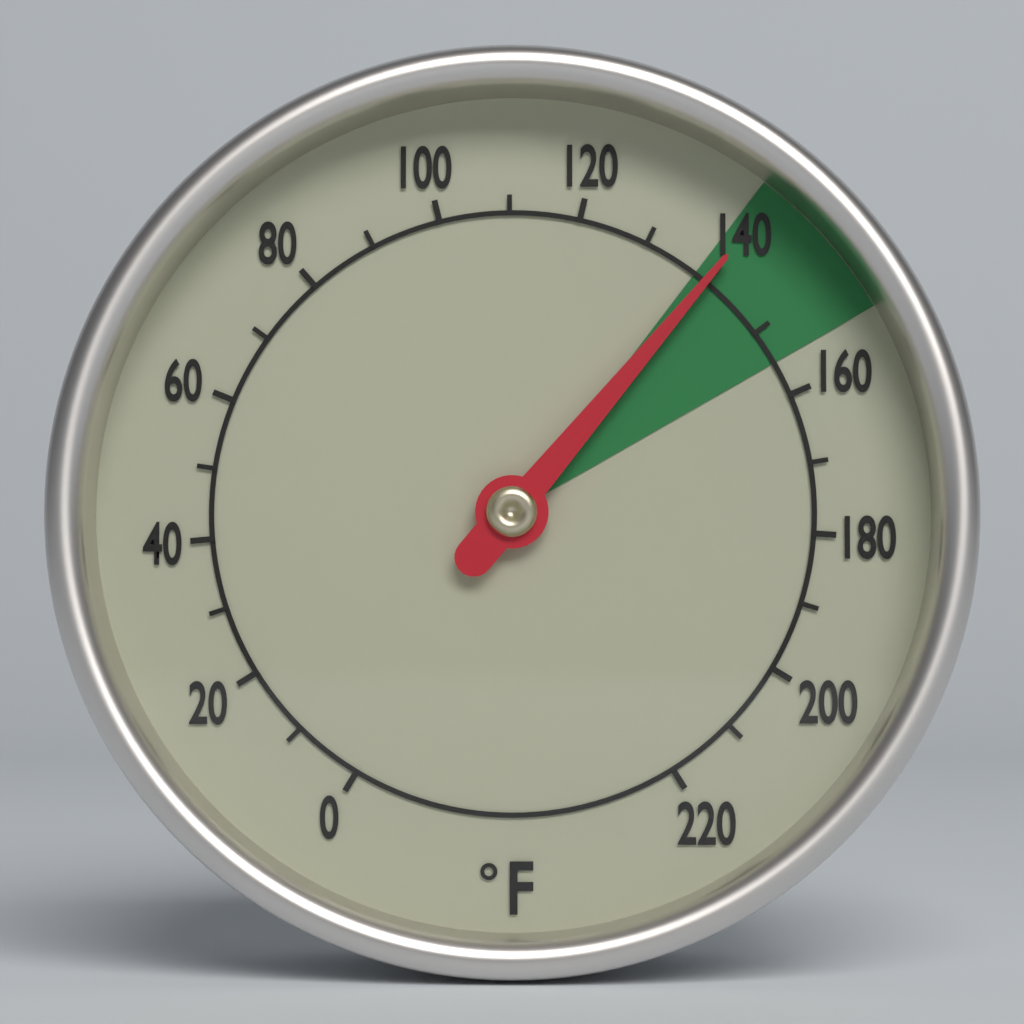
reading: 140 °F
